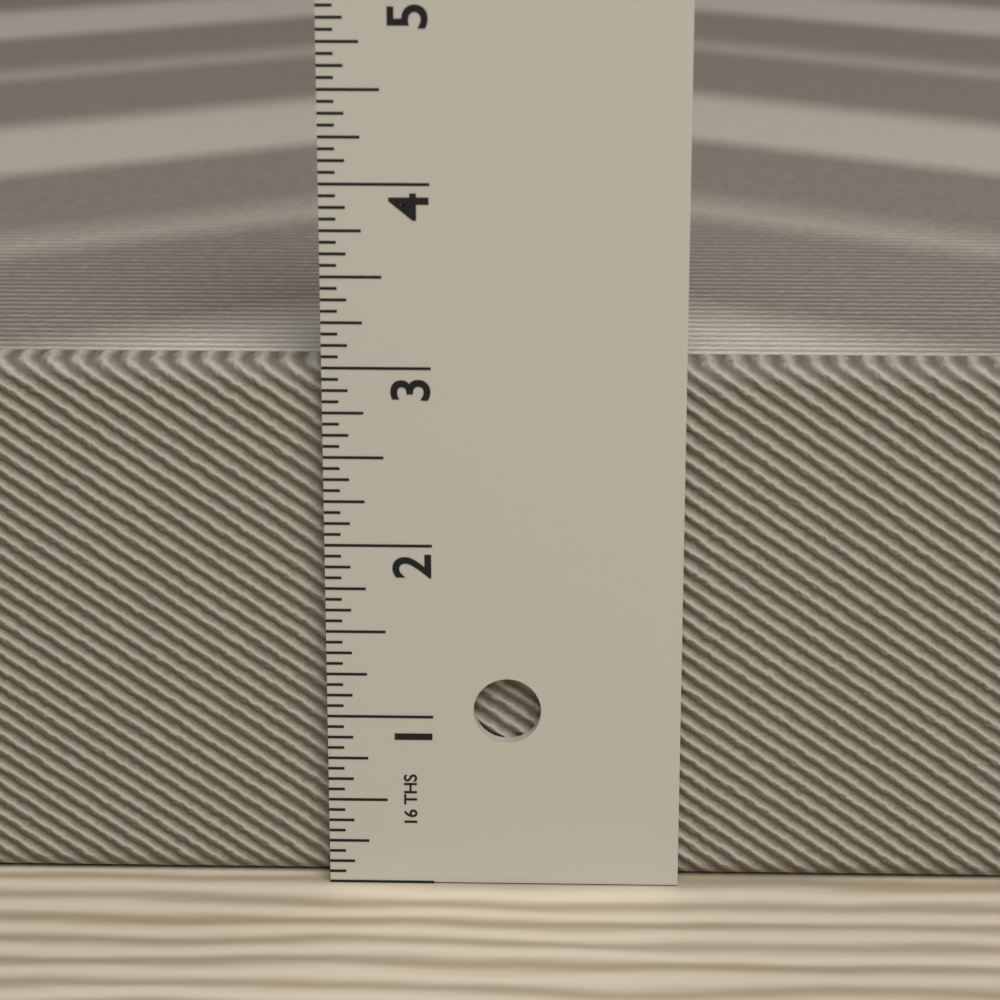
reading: 3.0000 in
